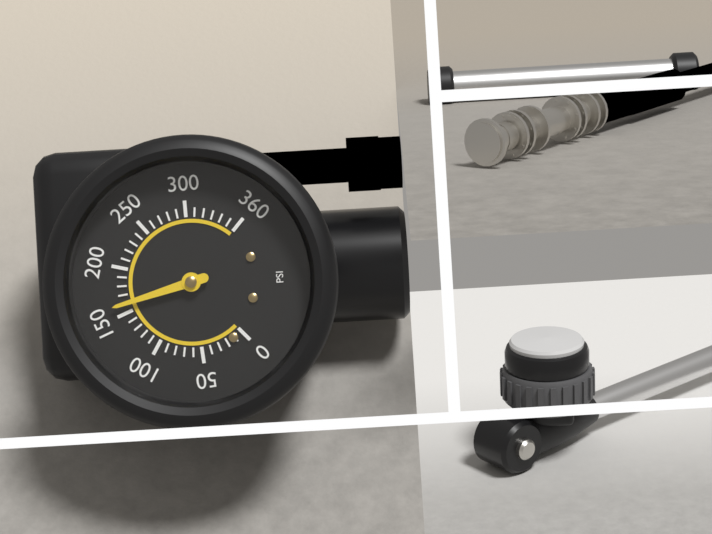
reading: 160 psi
